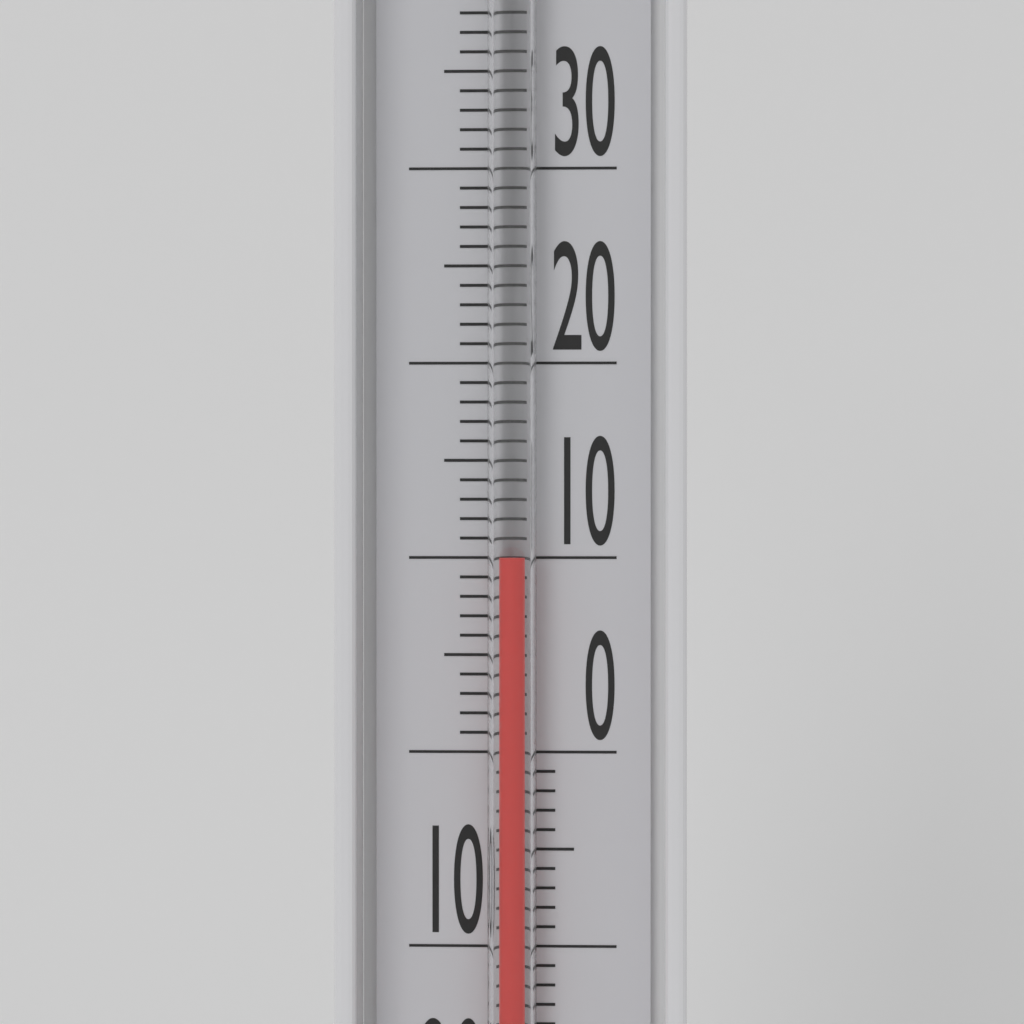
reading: 10 °C
